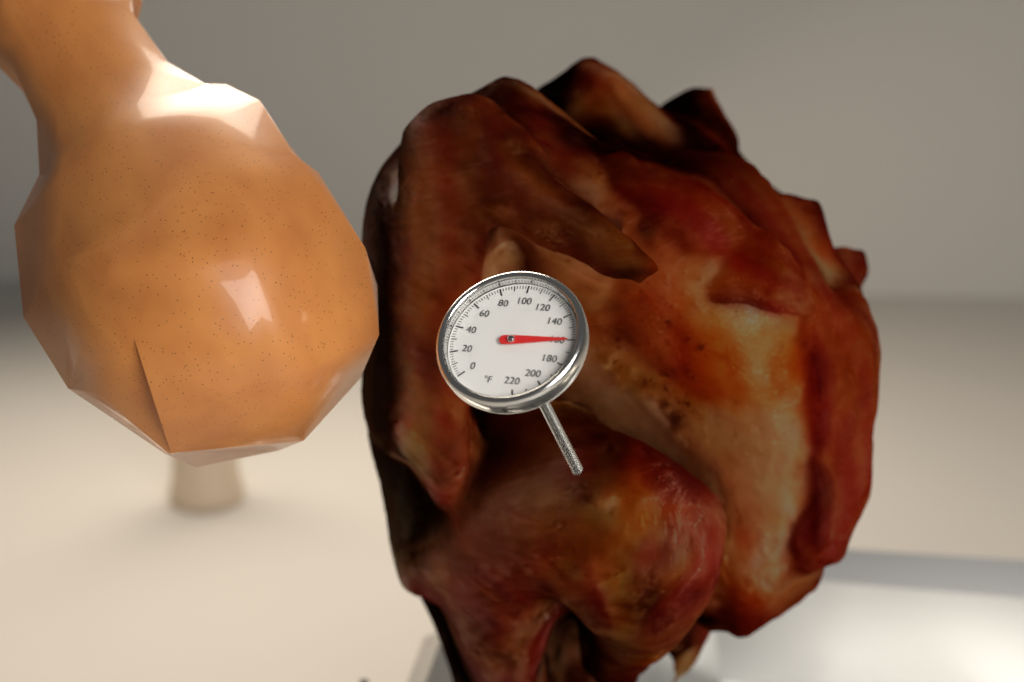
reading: 160 °F
